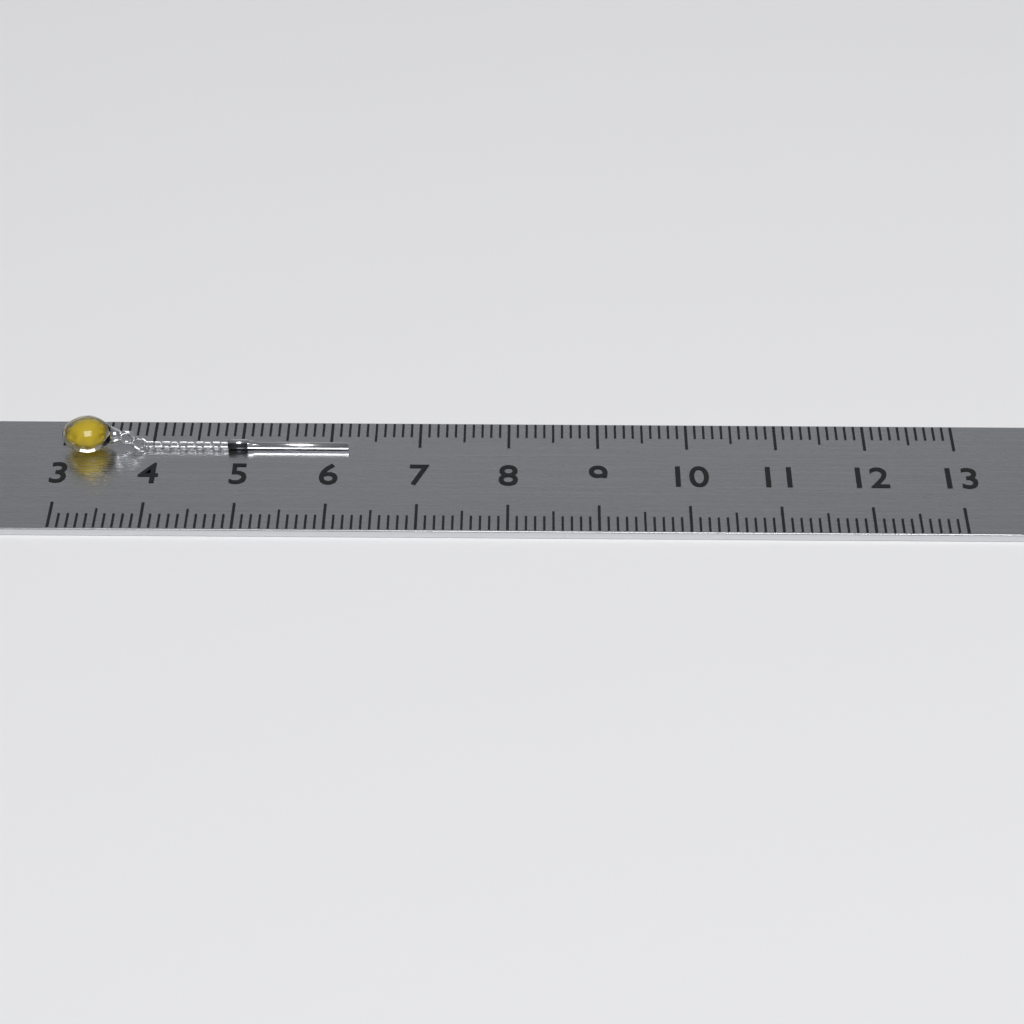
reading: 6.2 (no unit)
